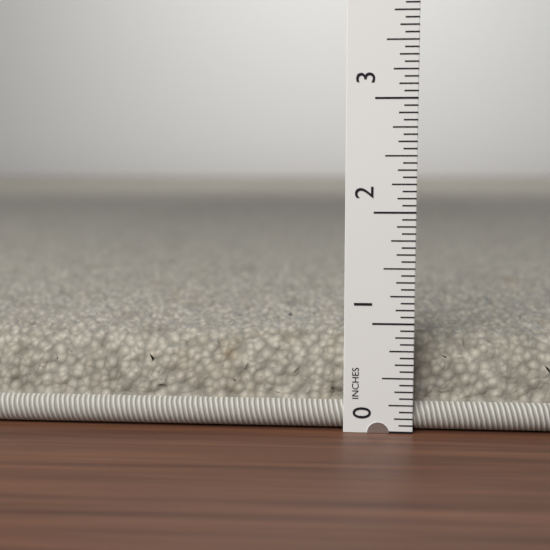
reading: 0.8750 in
